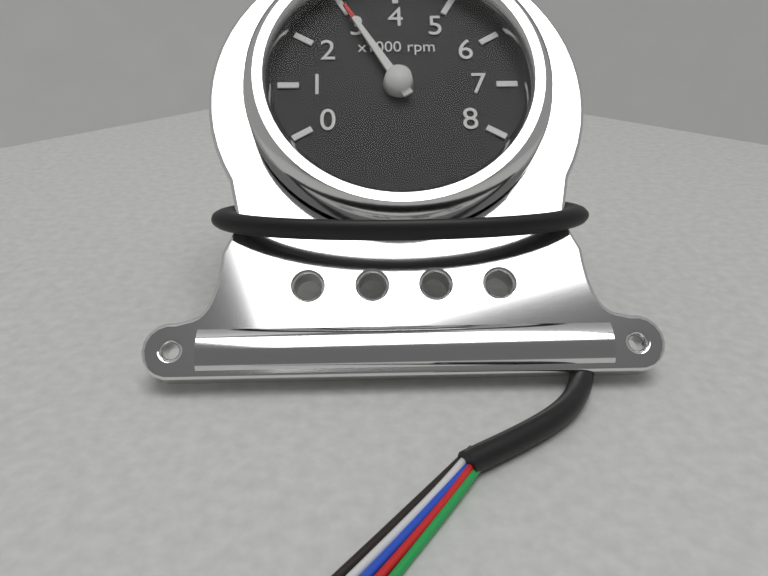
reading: 3 x1000 rpm
